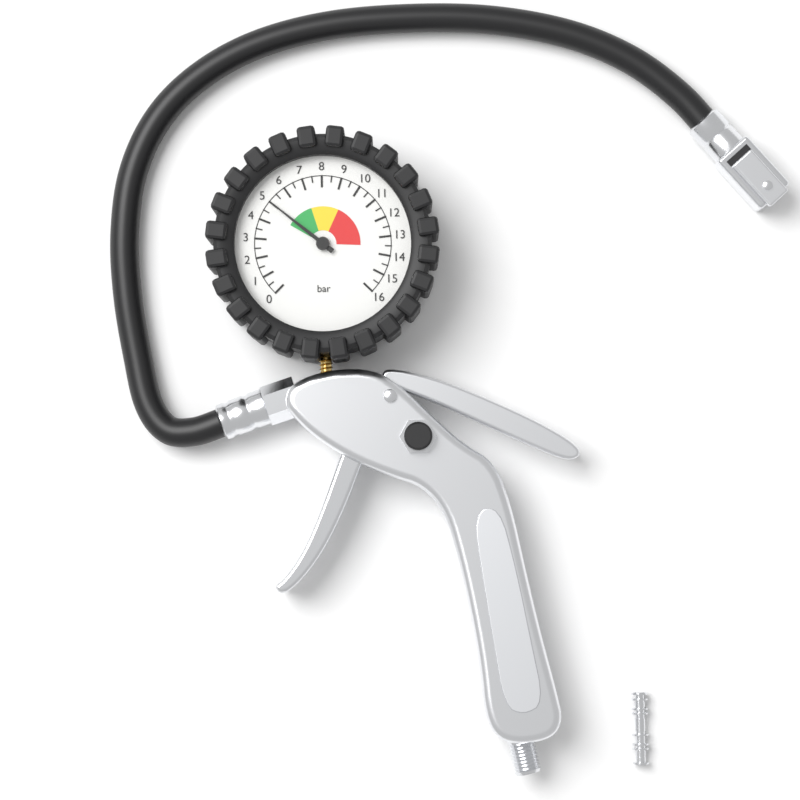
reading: 5.0 bar
